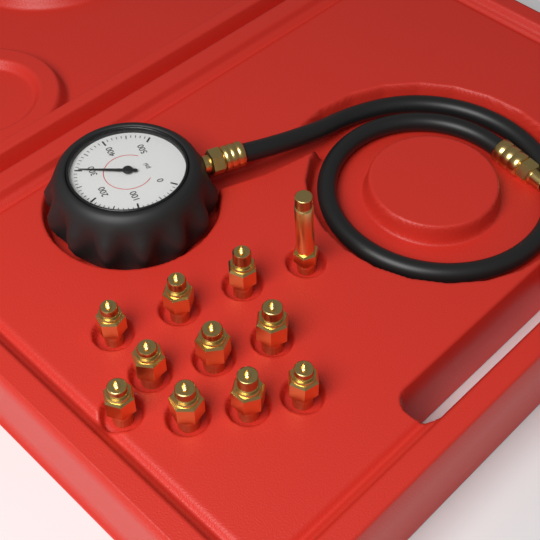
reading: 300 psi
